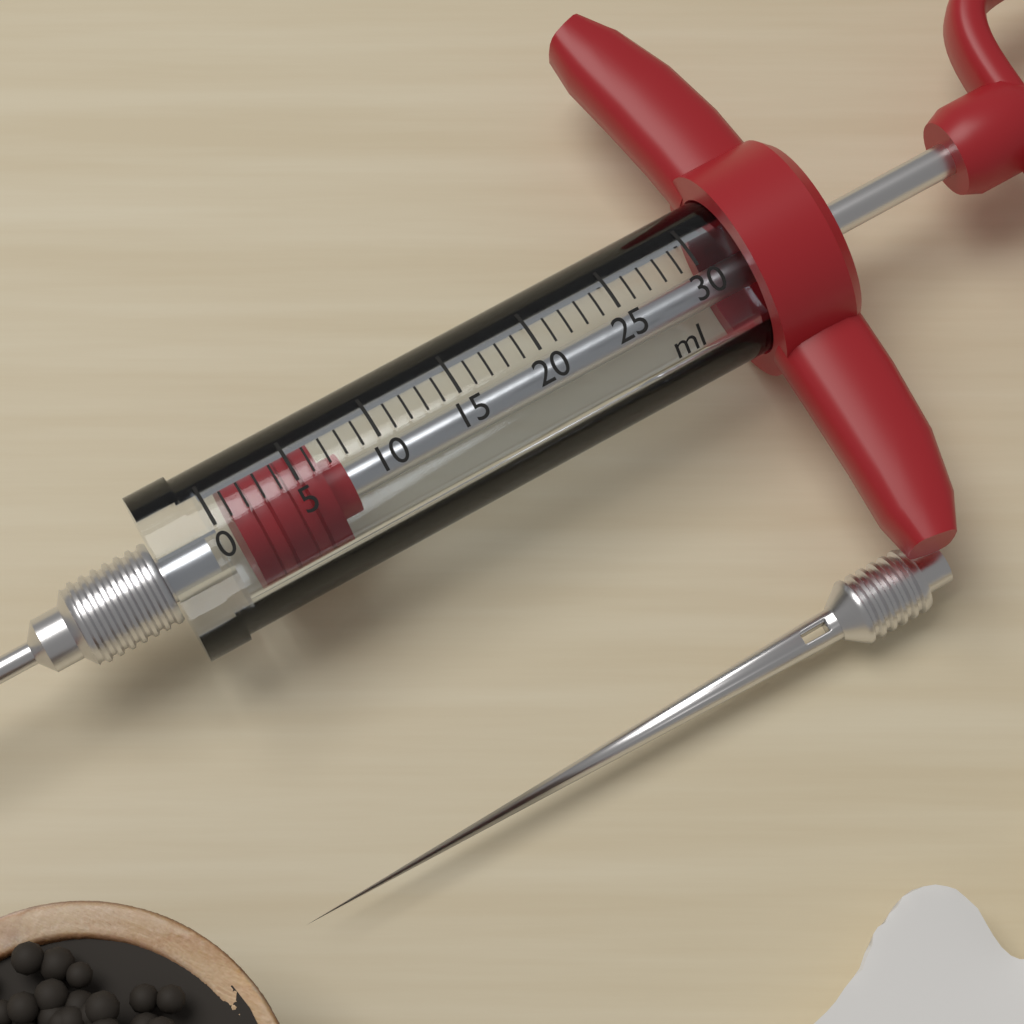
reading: 1 ml
